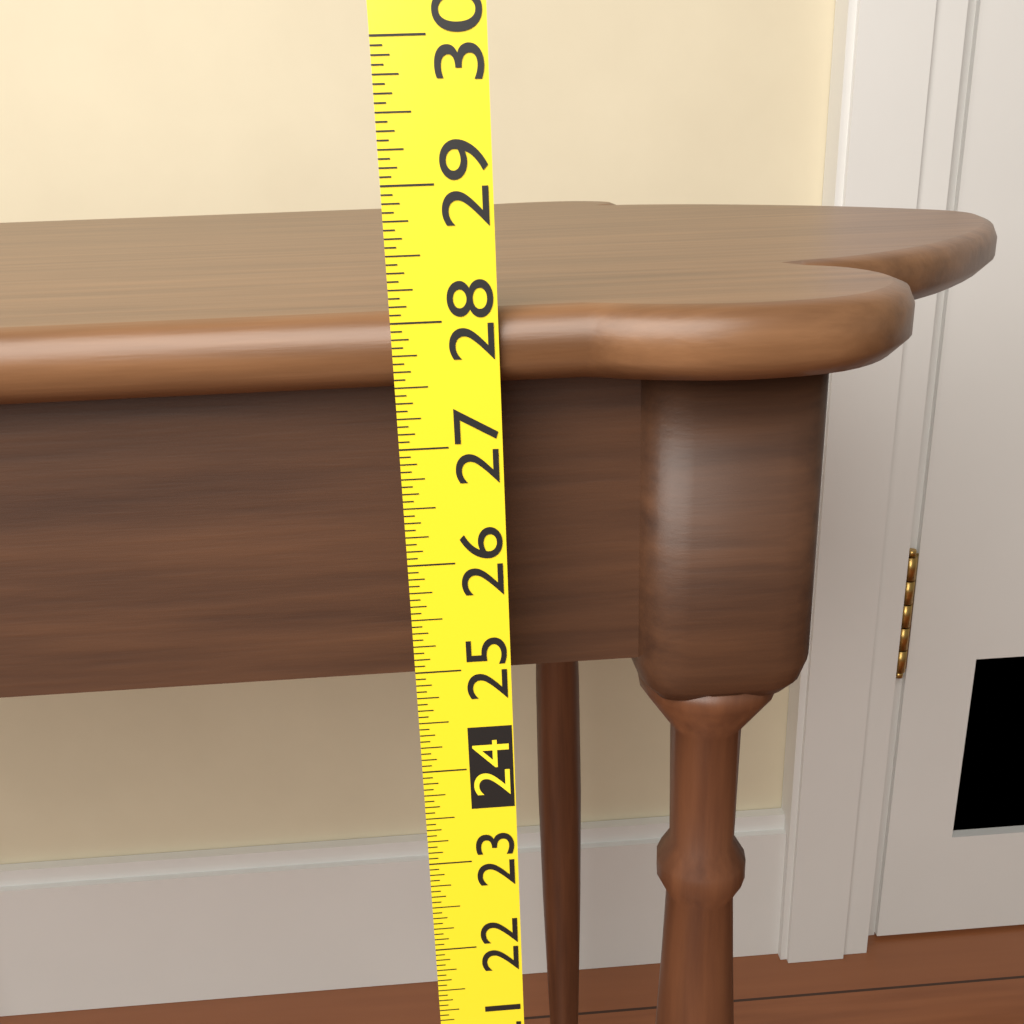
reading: 28.0625 (no unit)
